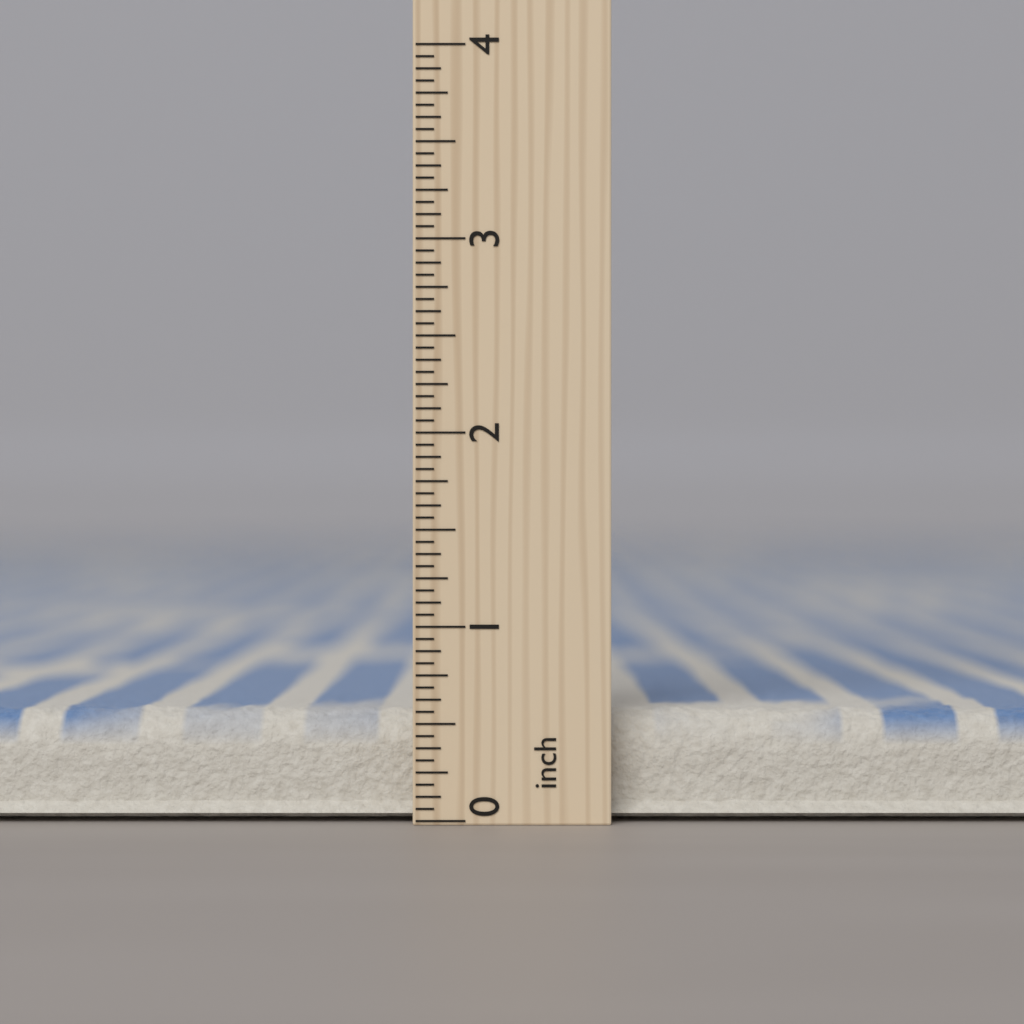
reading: 0.6000 inch
